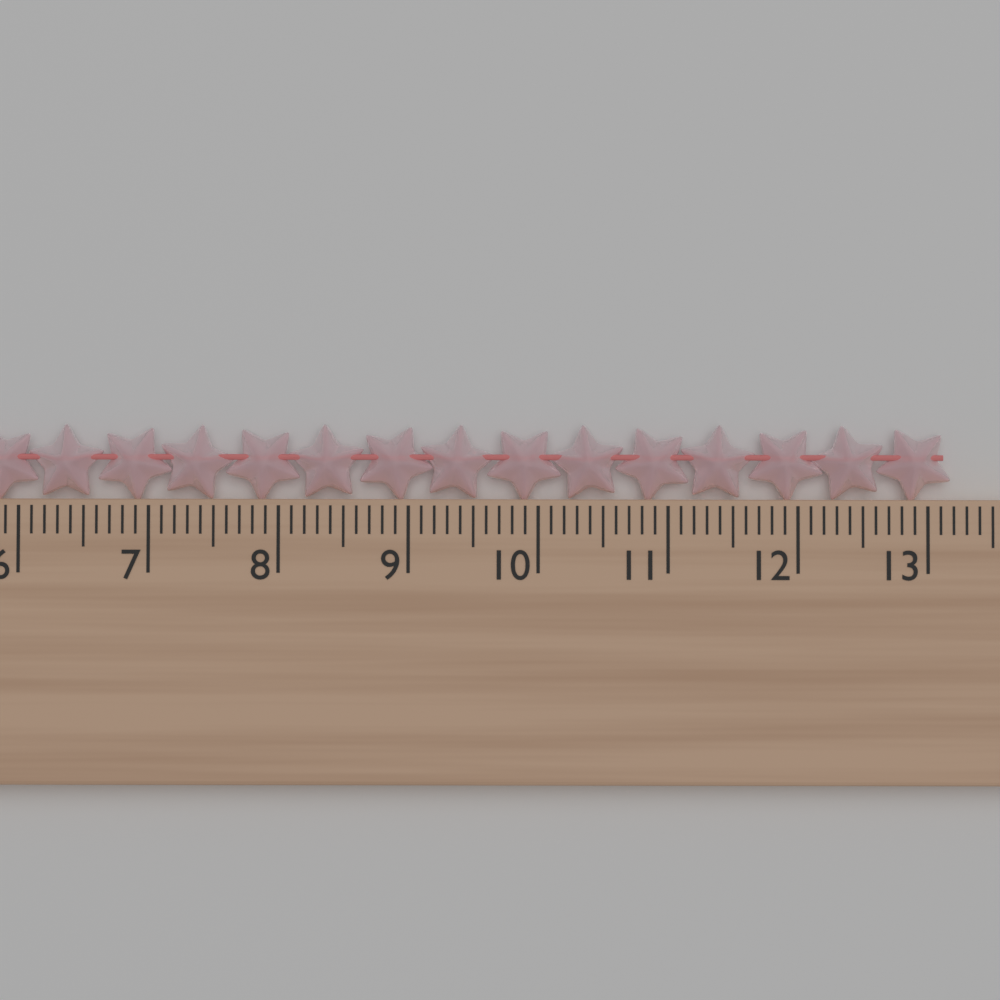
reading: 13.2 cm
